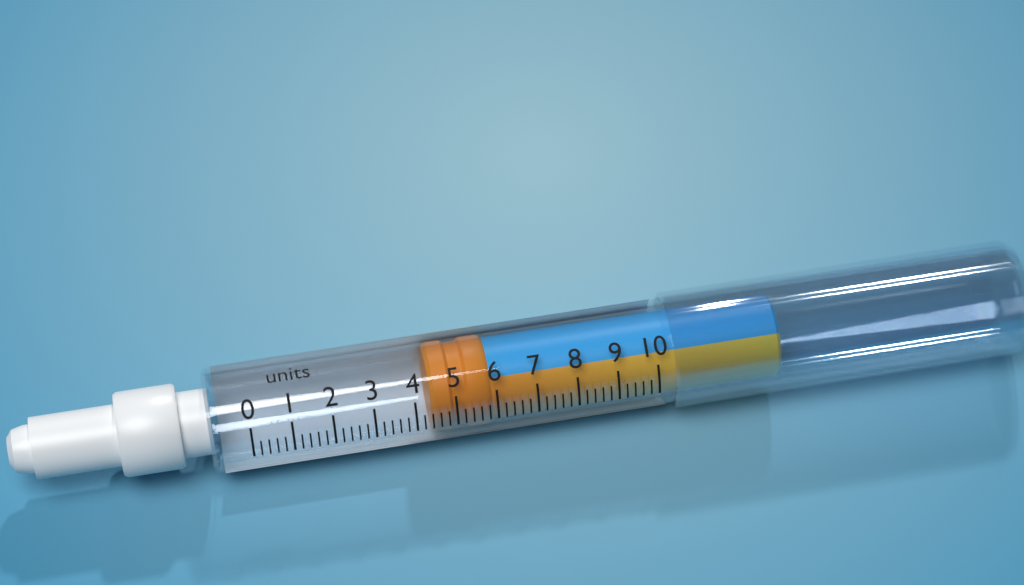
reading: 4.4 units
